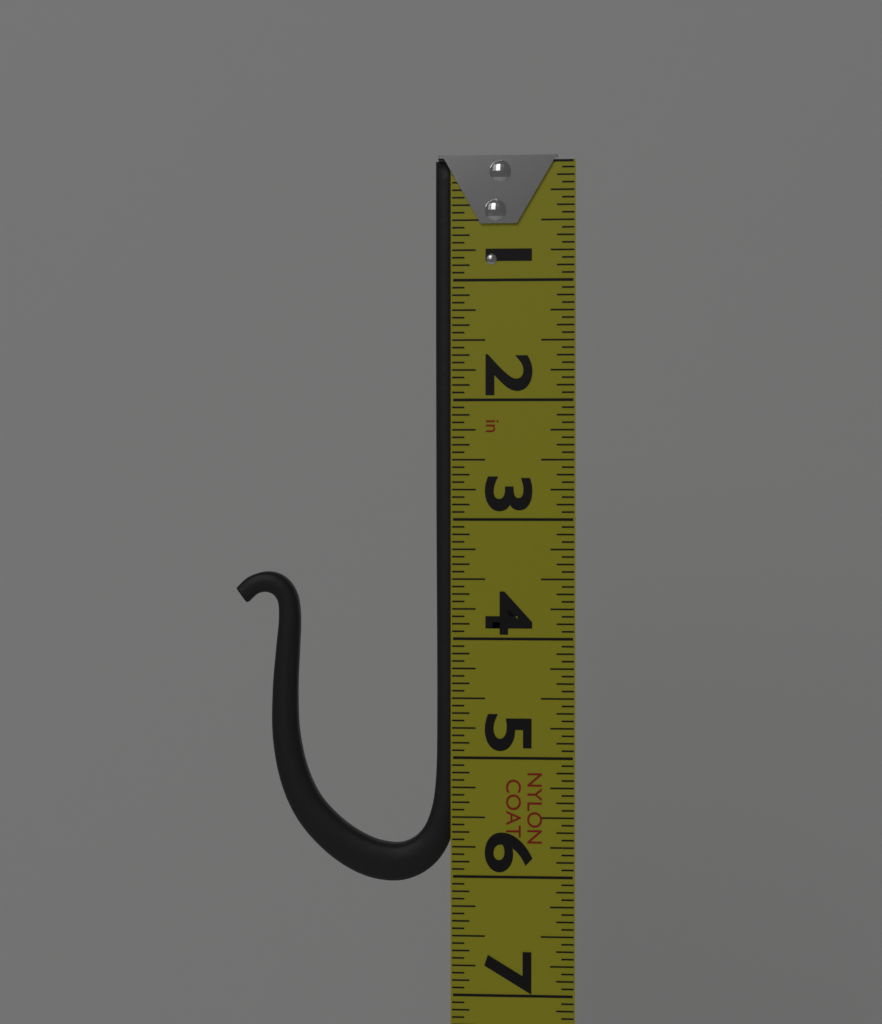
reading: 6.0625 in
